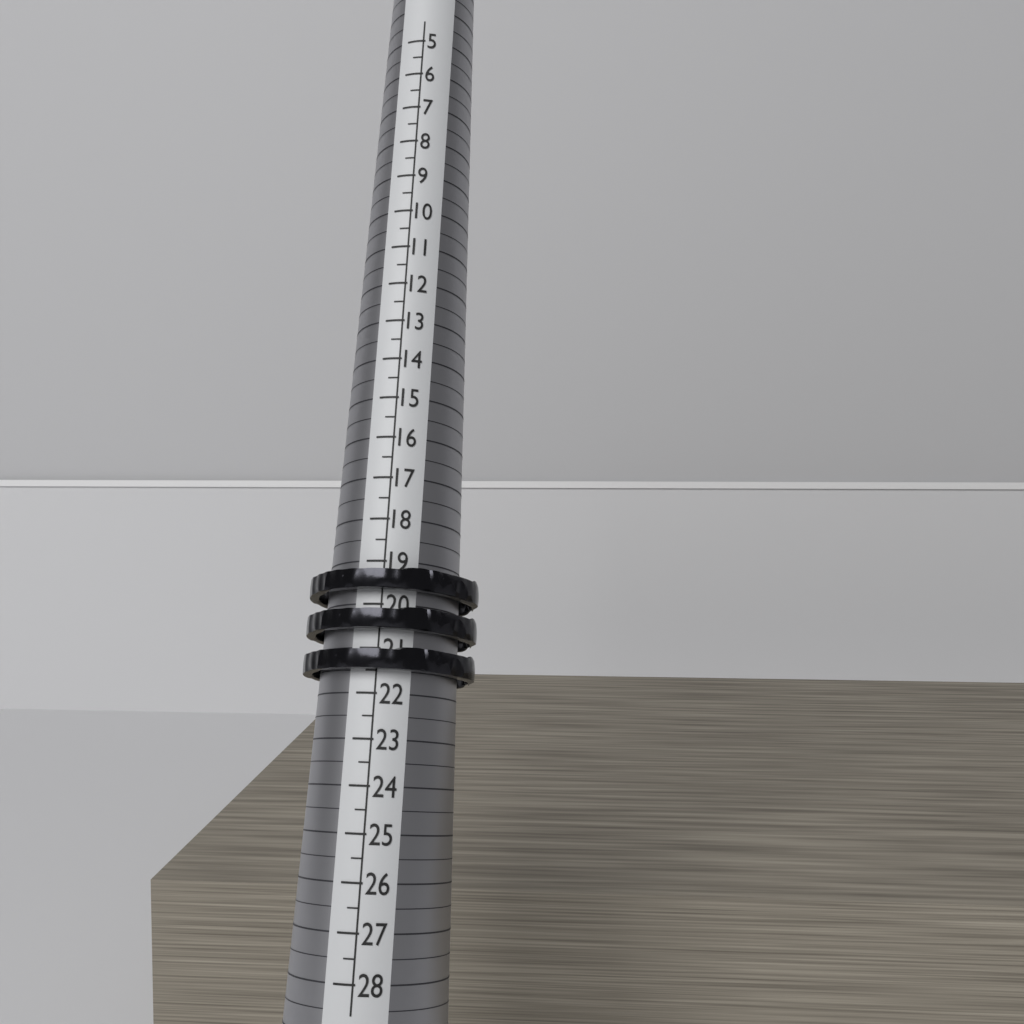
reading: 21.5 (no unit)
